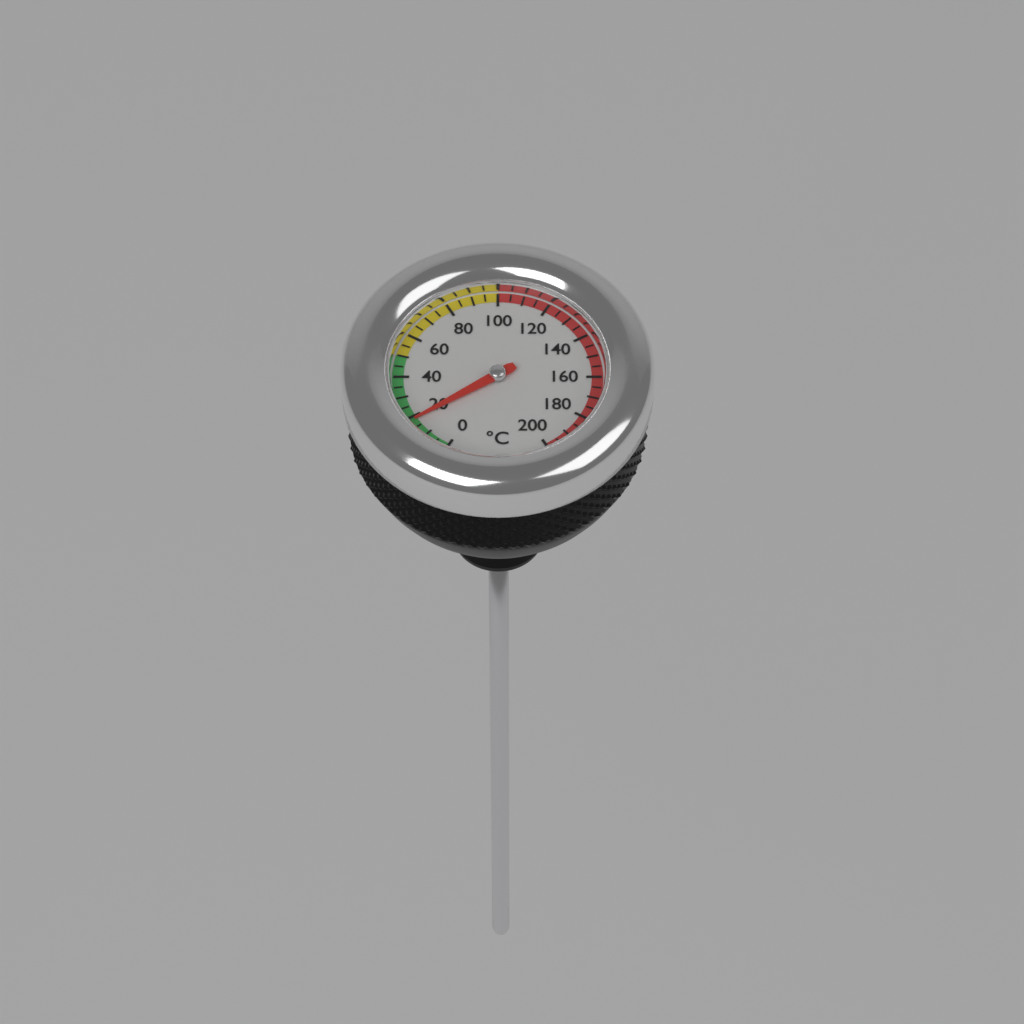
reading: 18 °C
